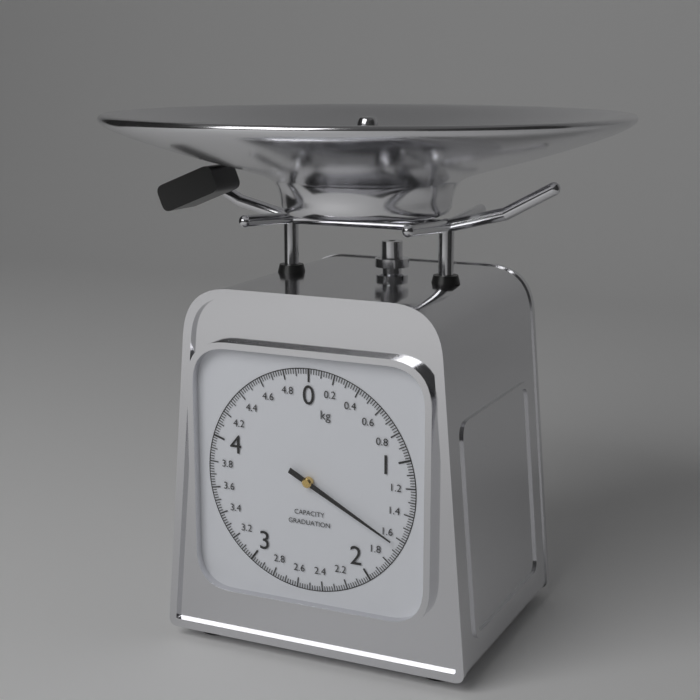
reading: 1.64 kg
